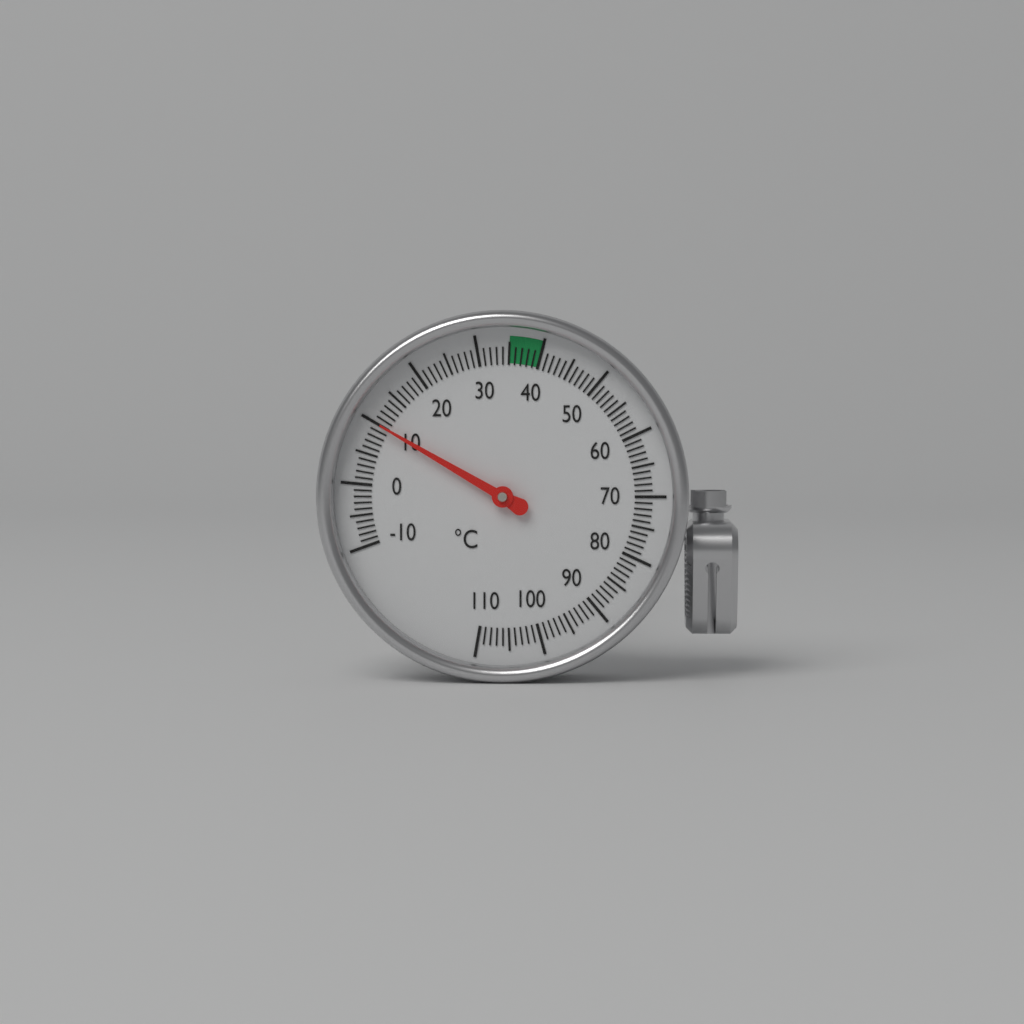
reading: 10 °C
